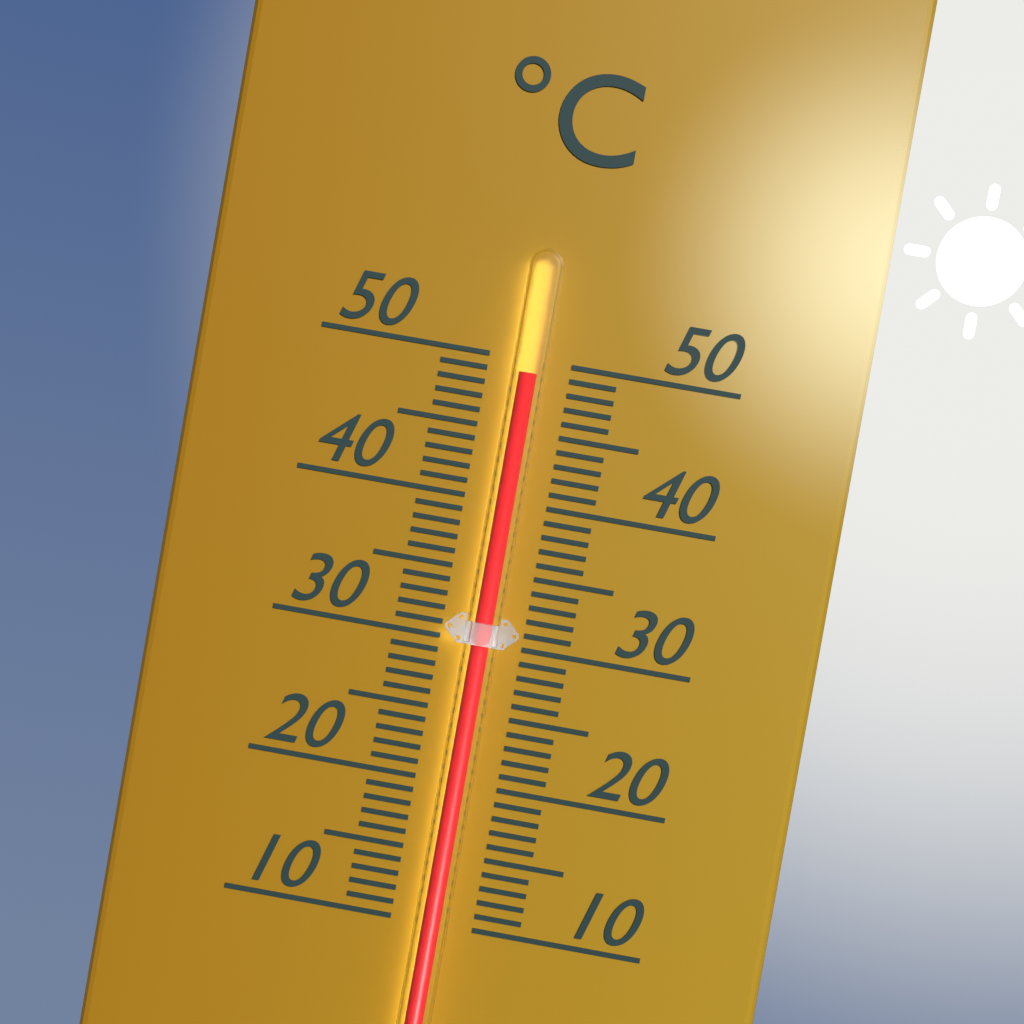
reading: 49 °C
